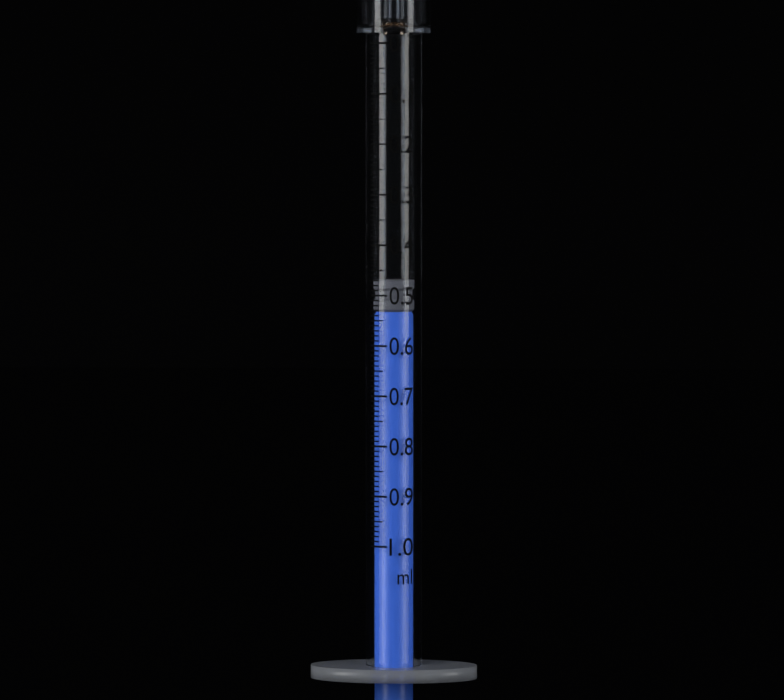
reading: 0.47 ml
